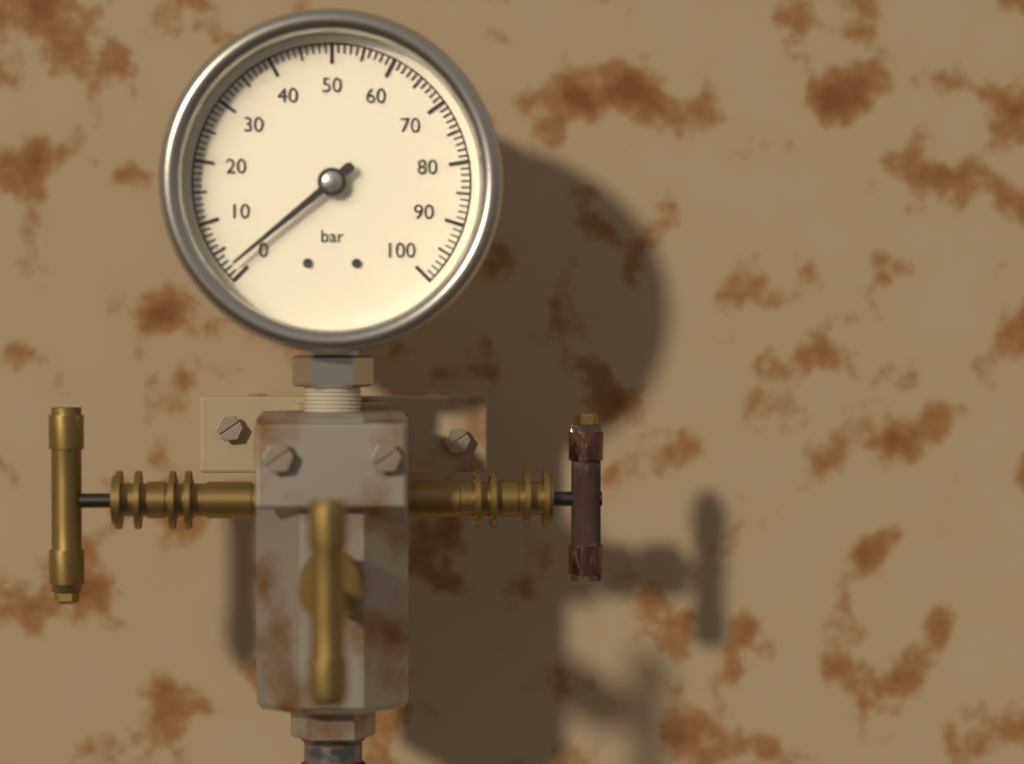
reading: 2 bar
